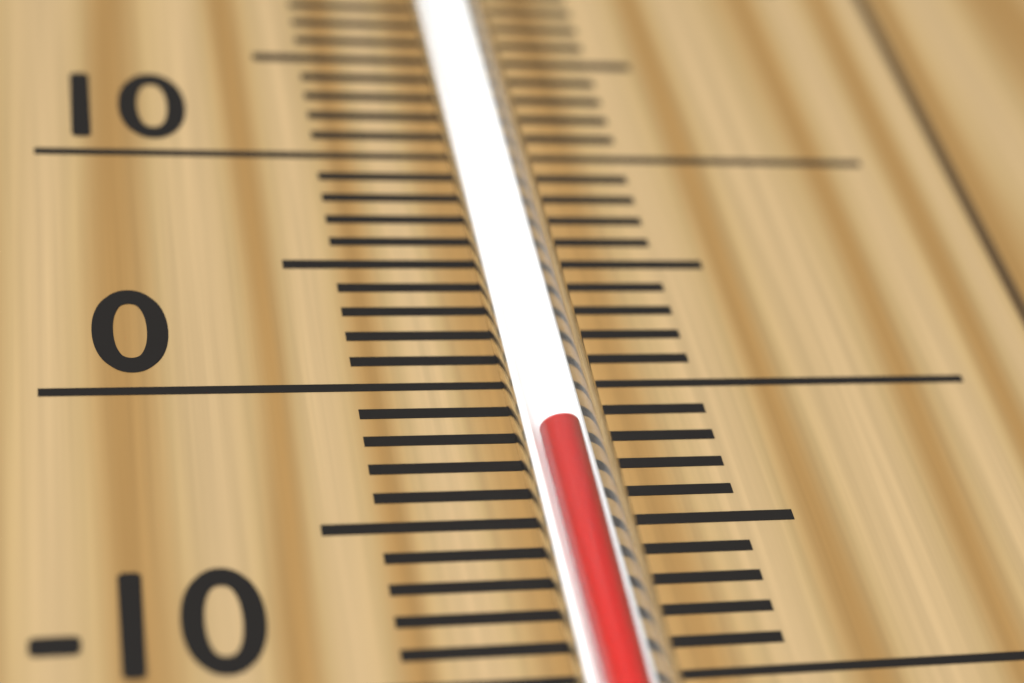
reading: -3 °C
